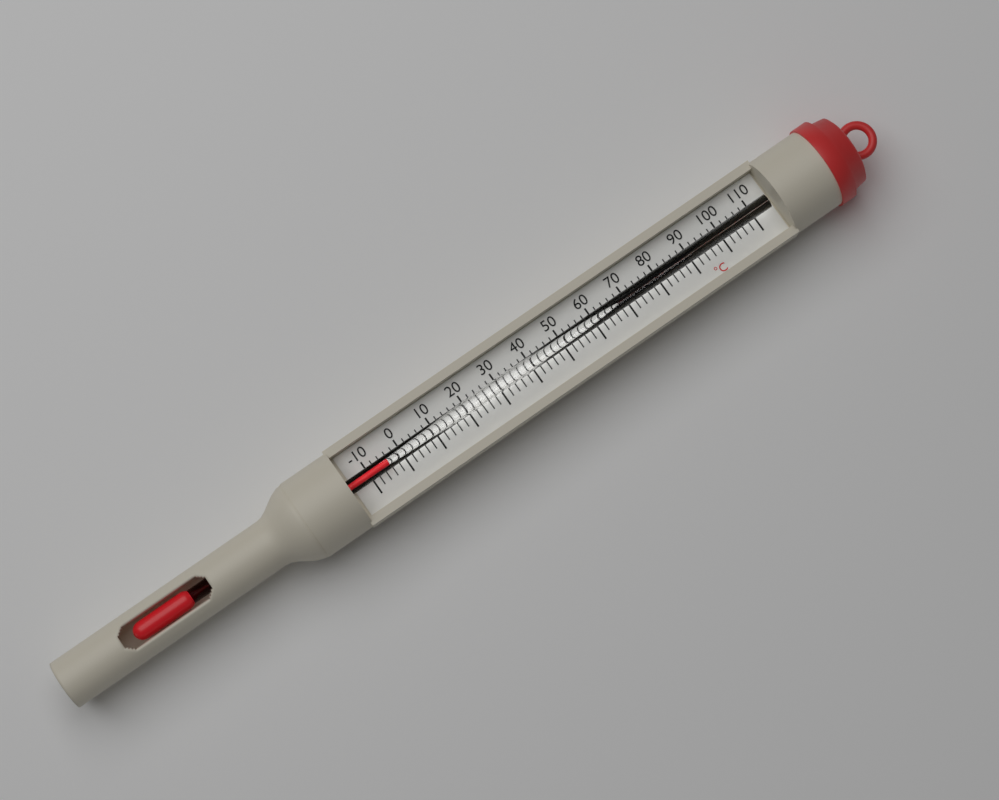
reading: -4 °C
